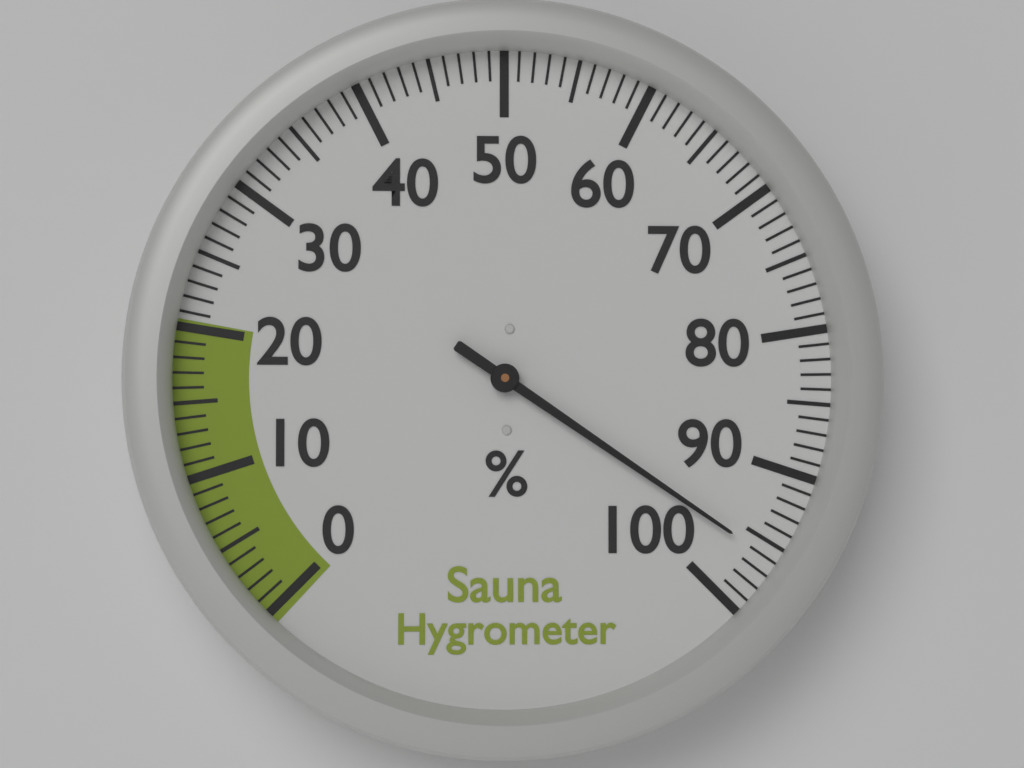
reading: 96 %
